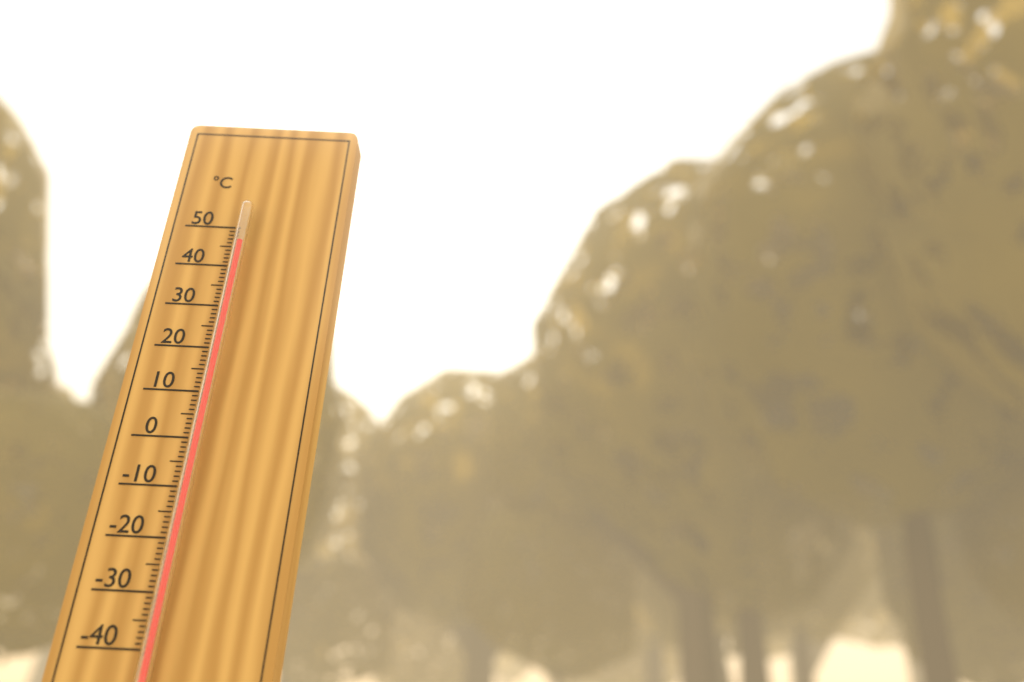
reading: 45 °C
